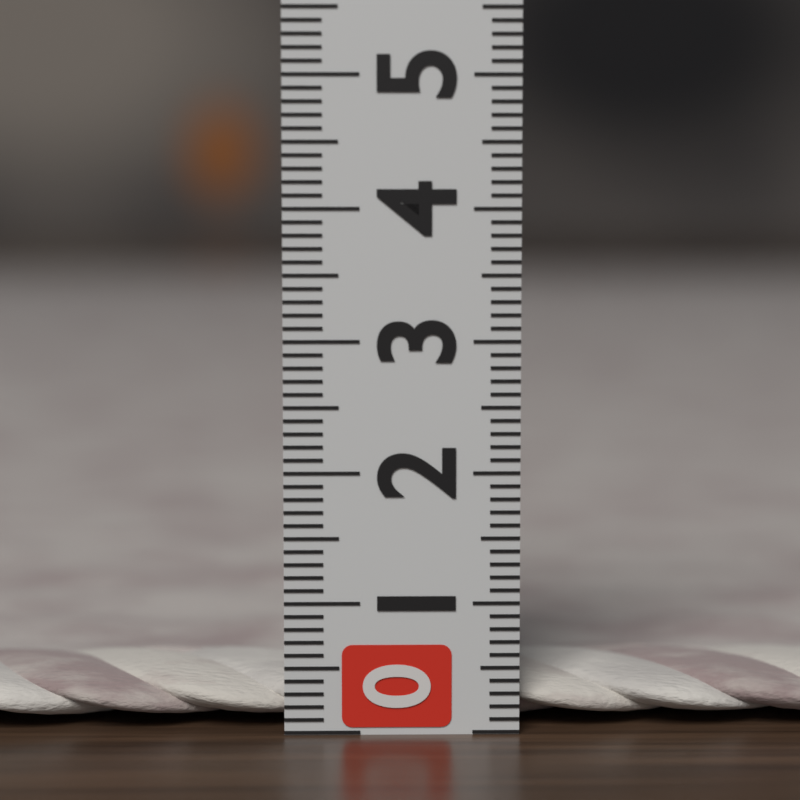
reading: 0.4 (no unit)
